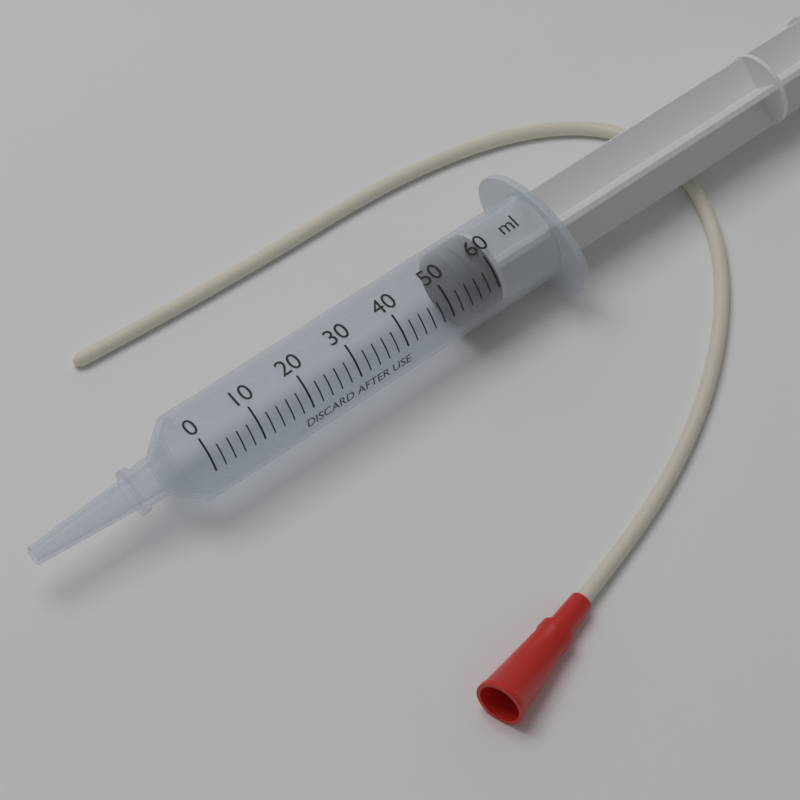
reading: 54 ml
